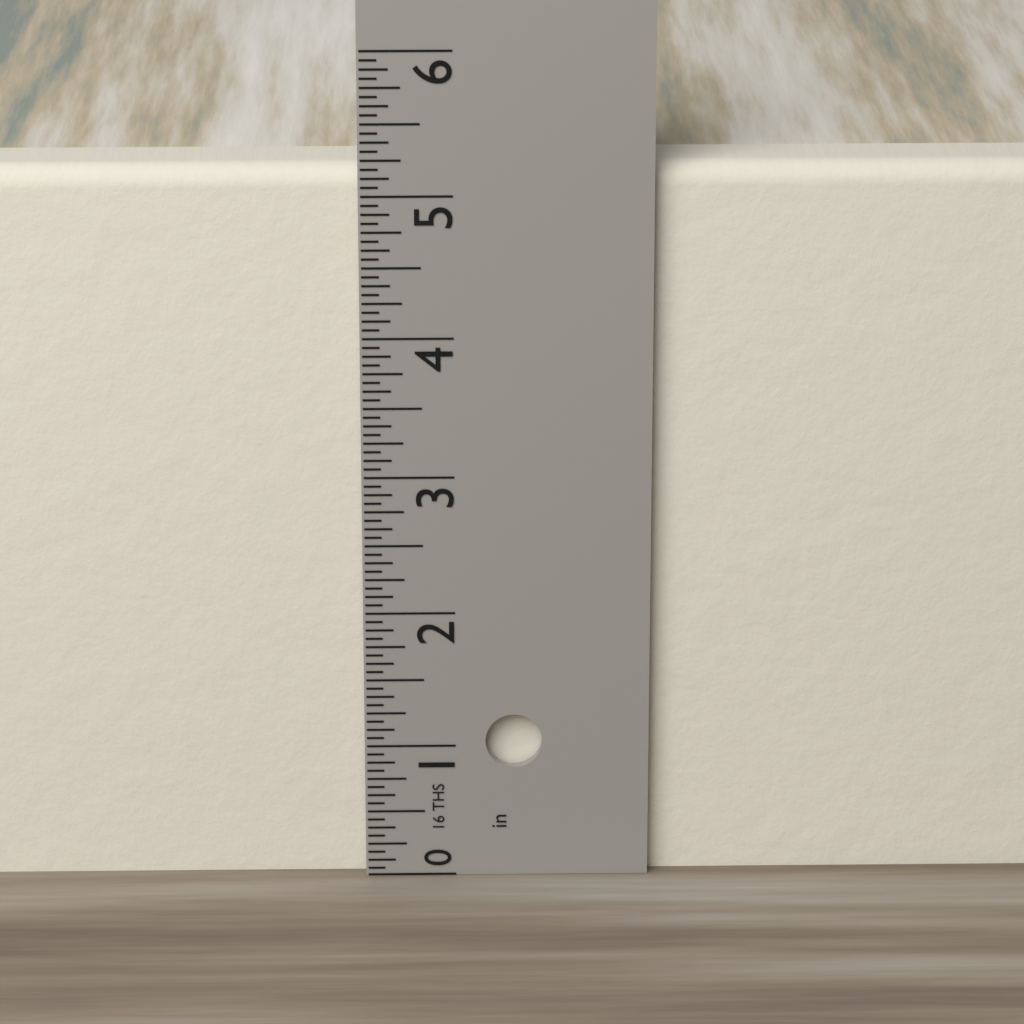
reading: 5.1875 in
